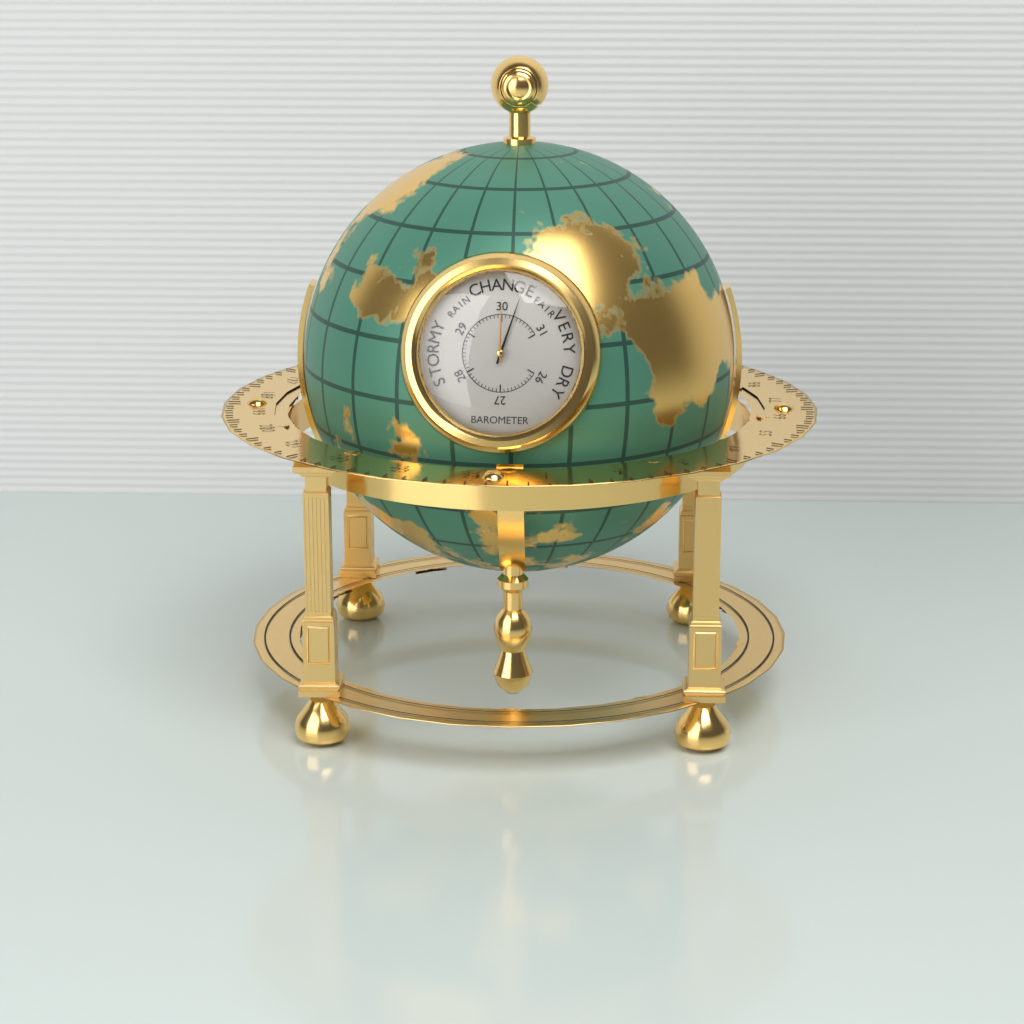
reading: 30.3 inHg
